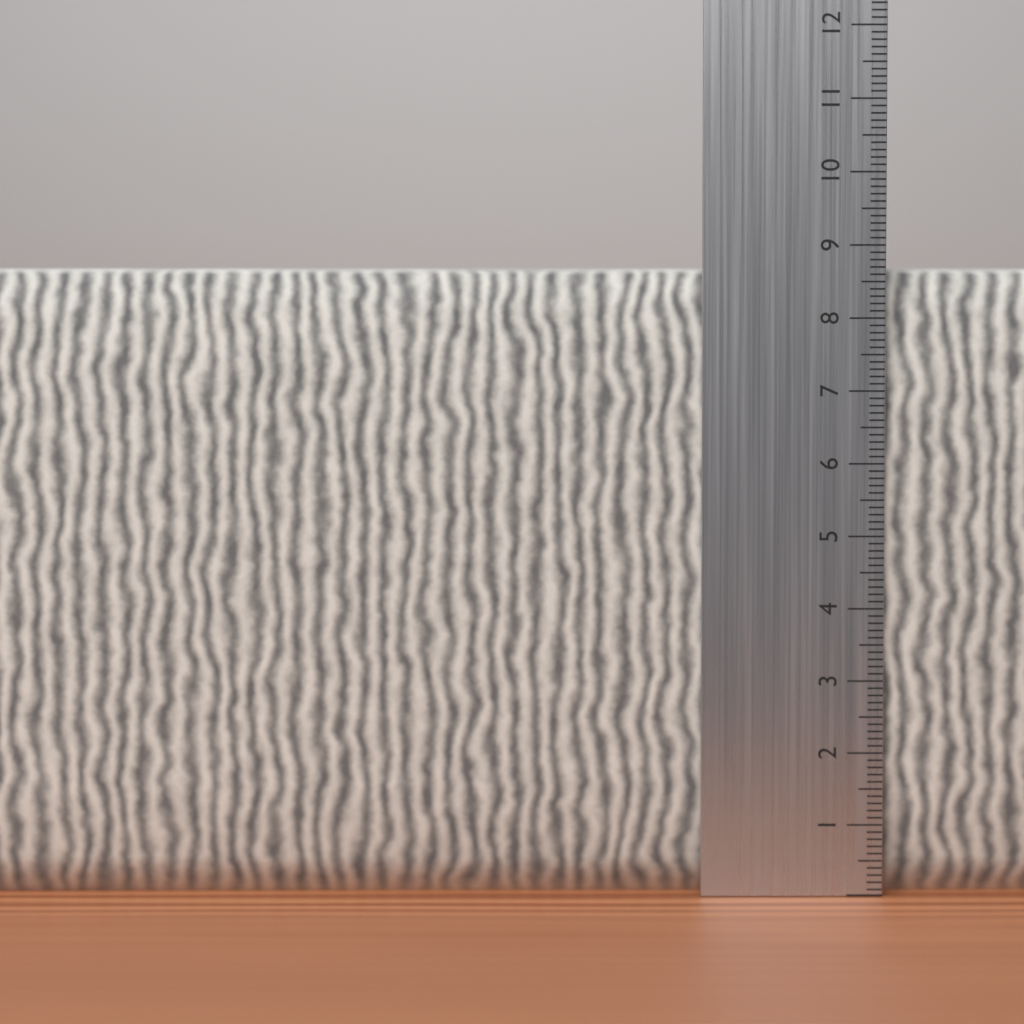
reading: 8.7 cm
